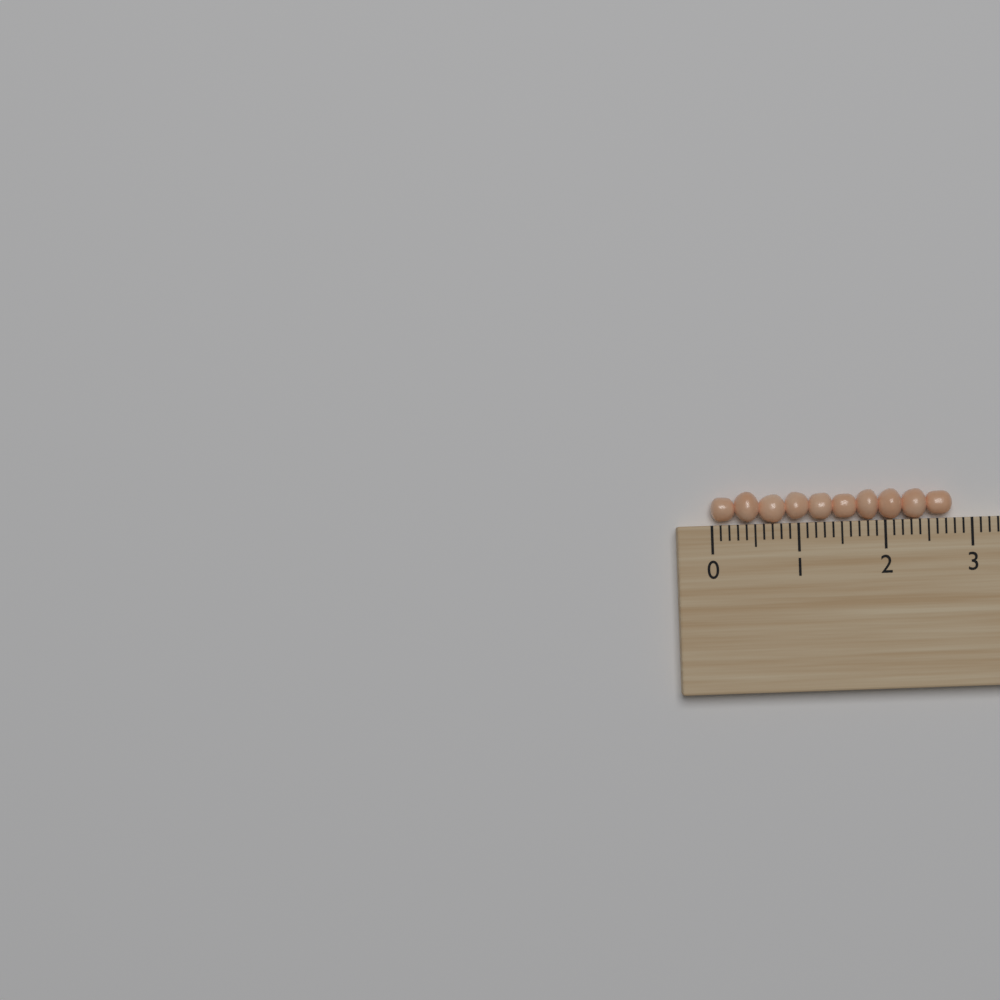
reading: 2.8 (no unit)
